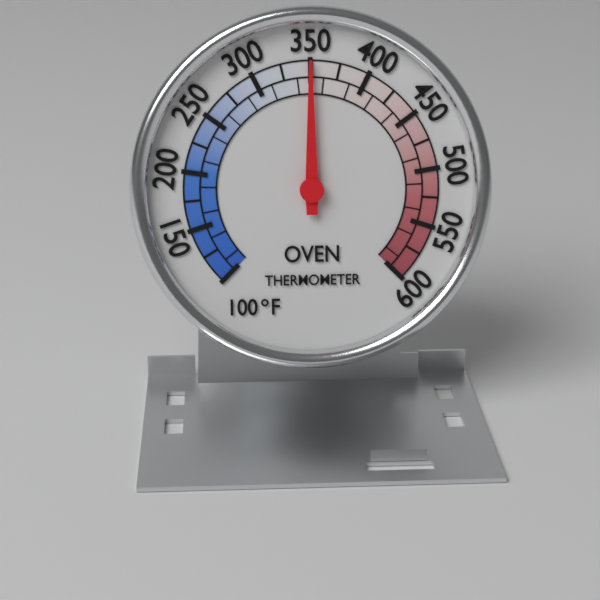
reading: 350 °F
